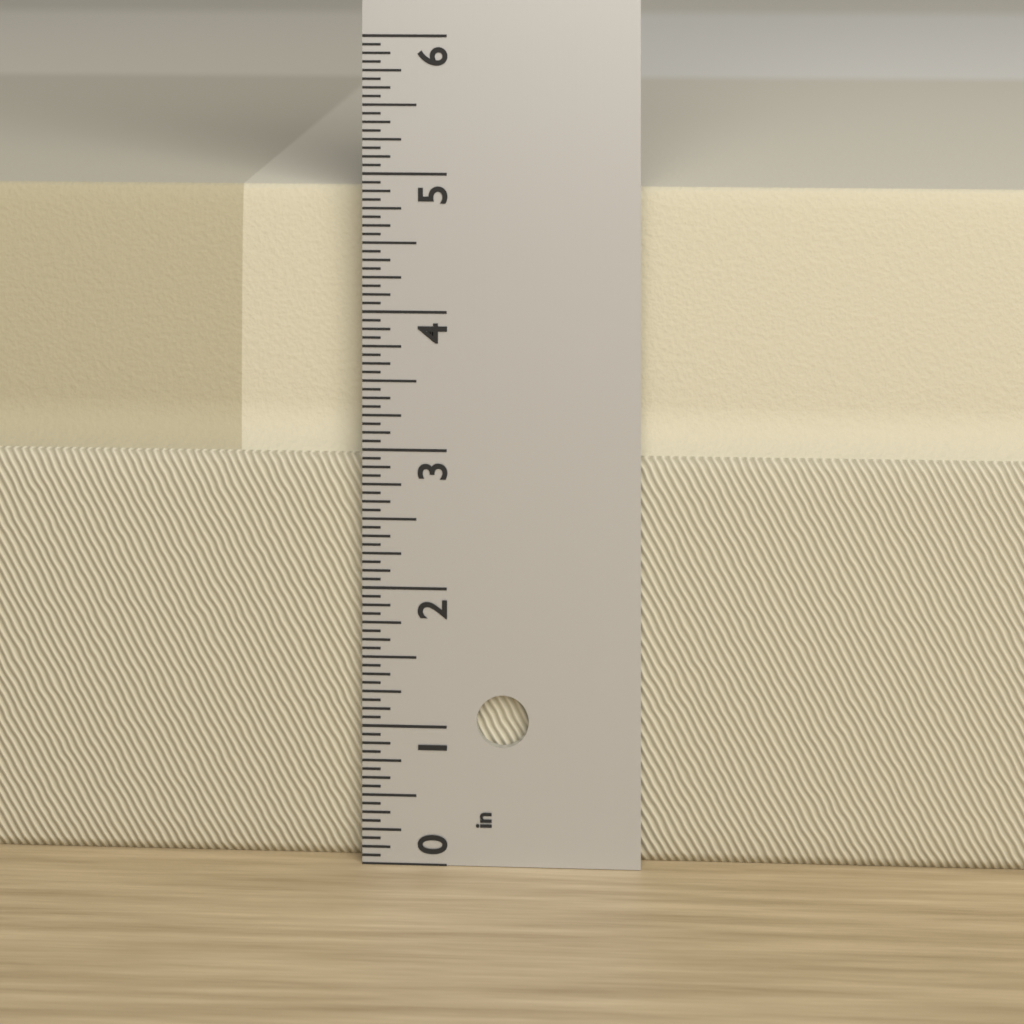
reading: 4.8750 in
